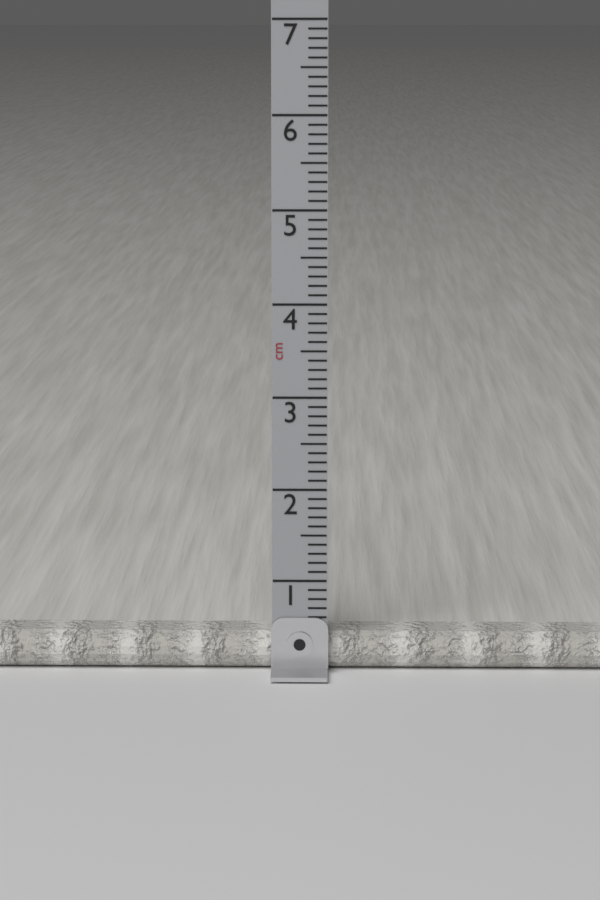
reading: 0.4 cm
